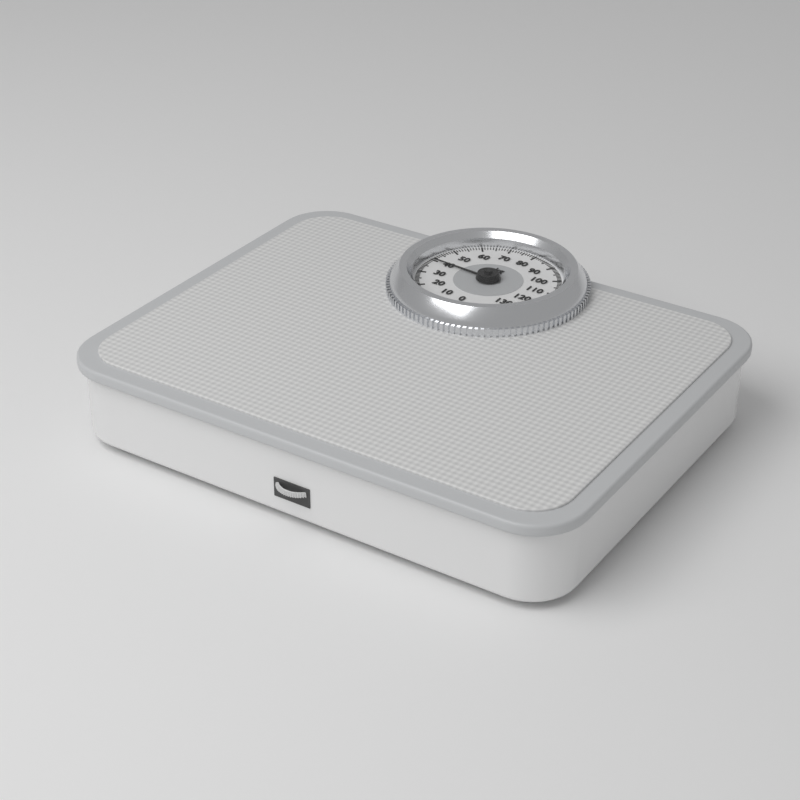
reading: 40 kg
